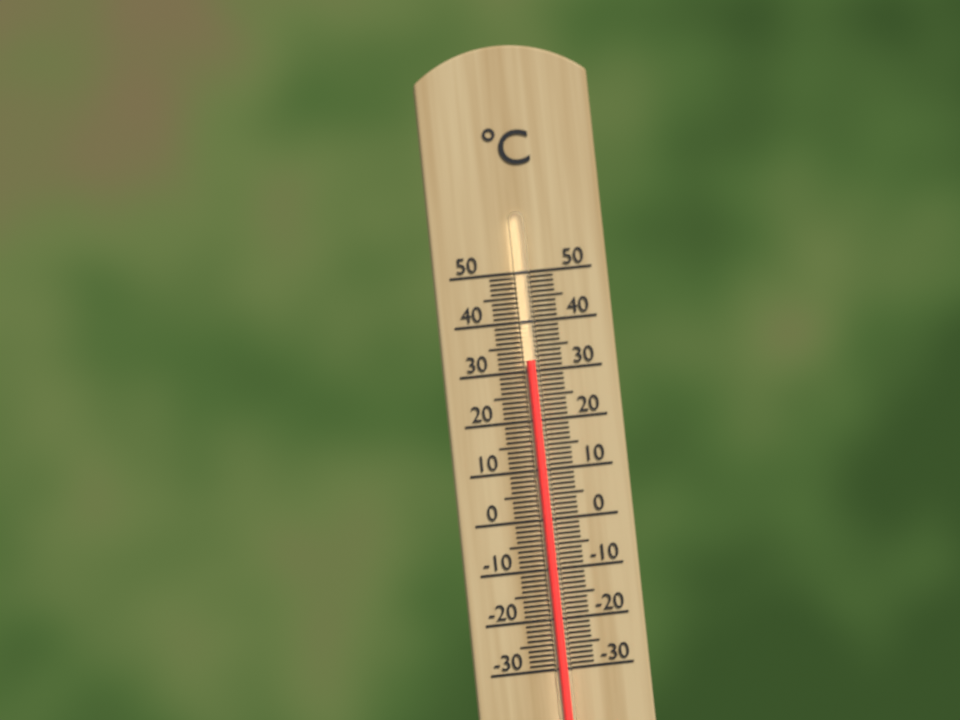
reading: 32 °C
